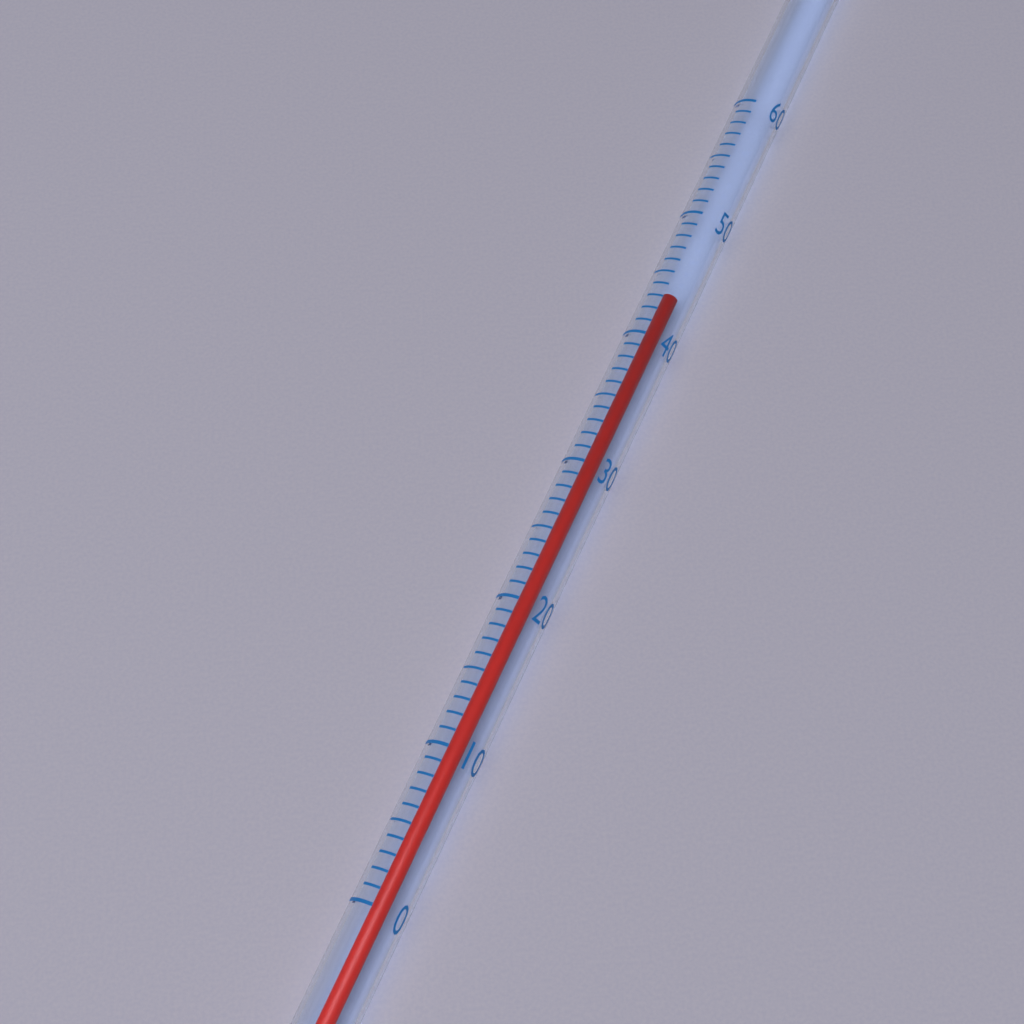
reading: 44 (no unit)
